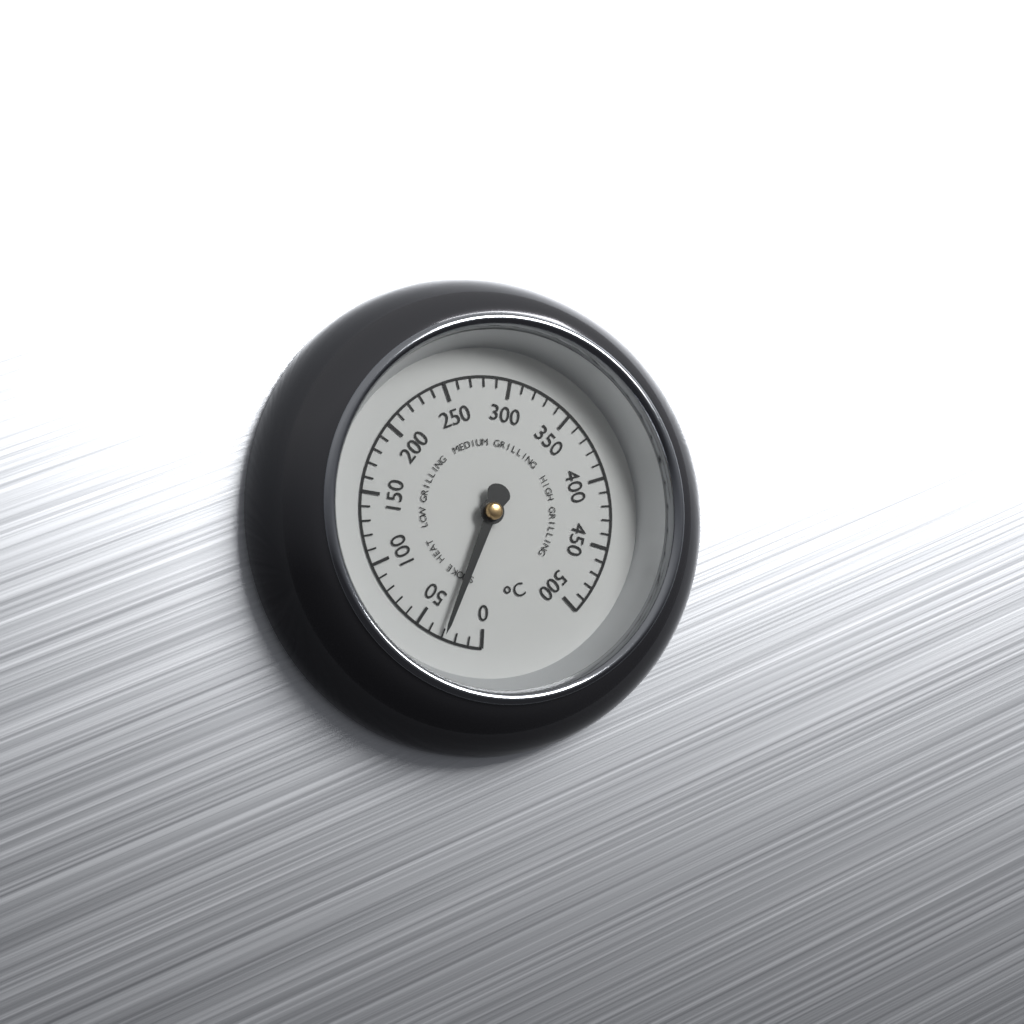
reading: 30 °C
